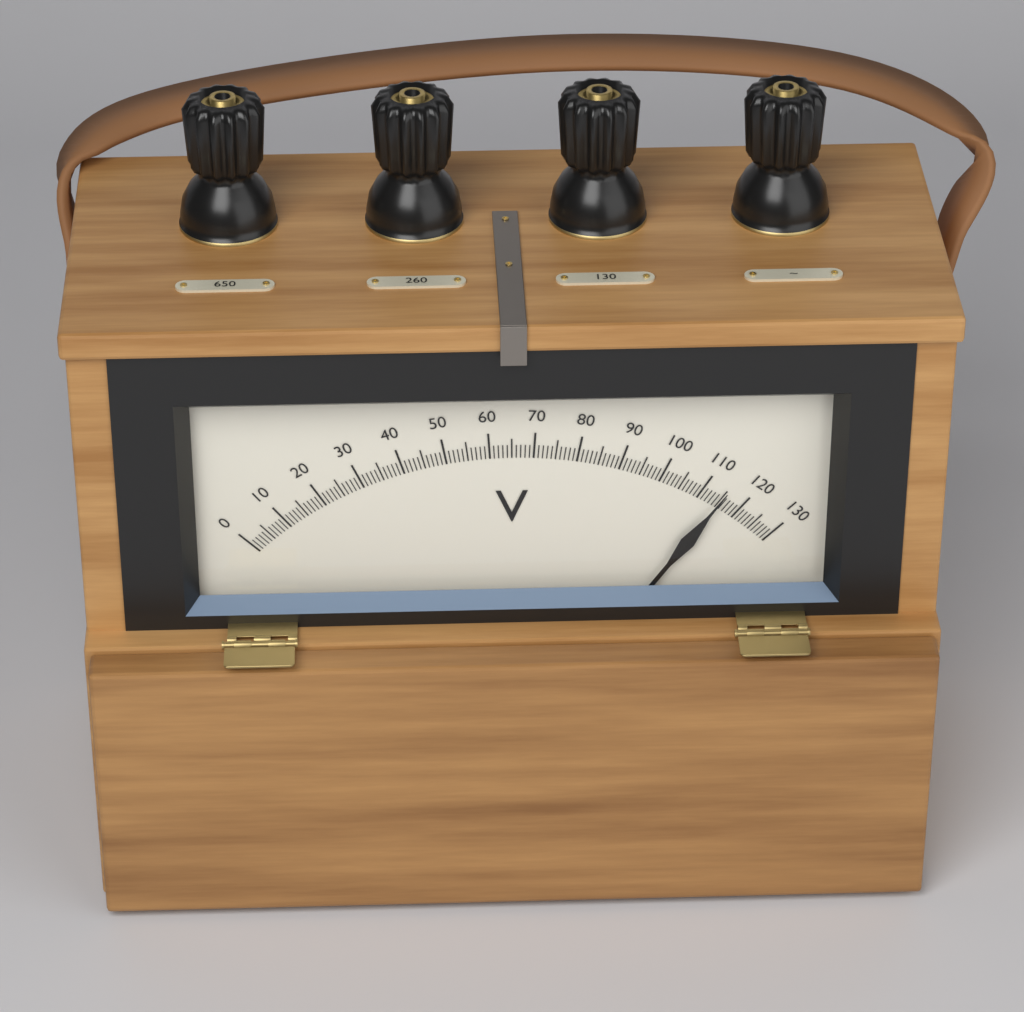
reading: 115 V
